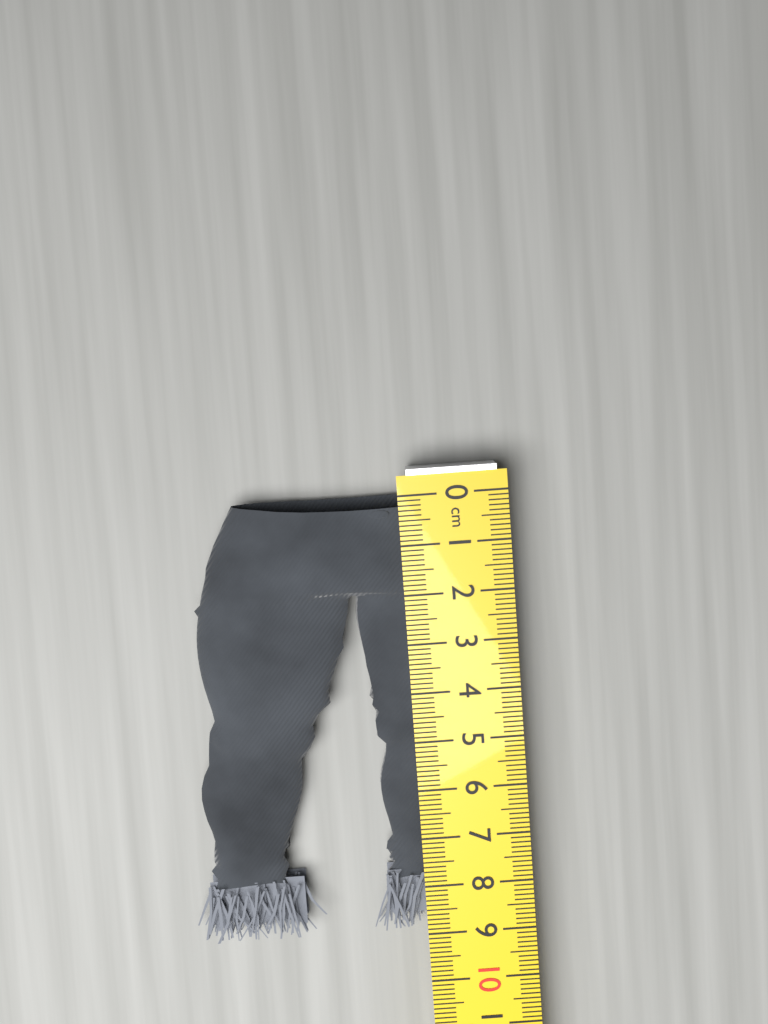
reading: 9.0 cm
